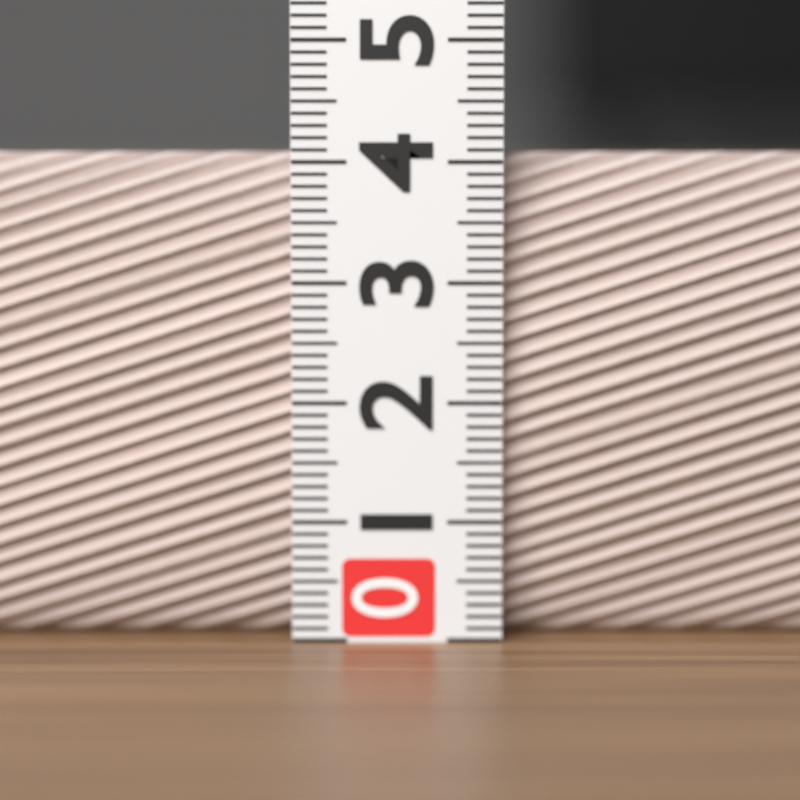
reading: 4.1 (no unit)
